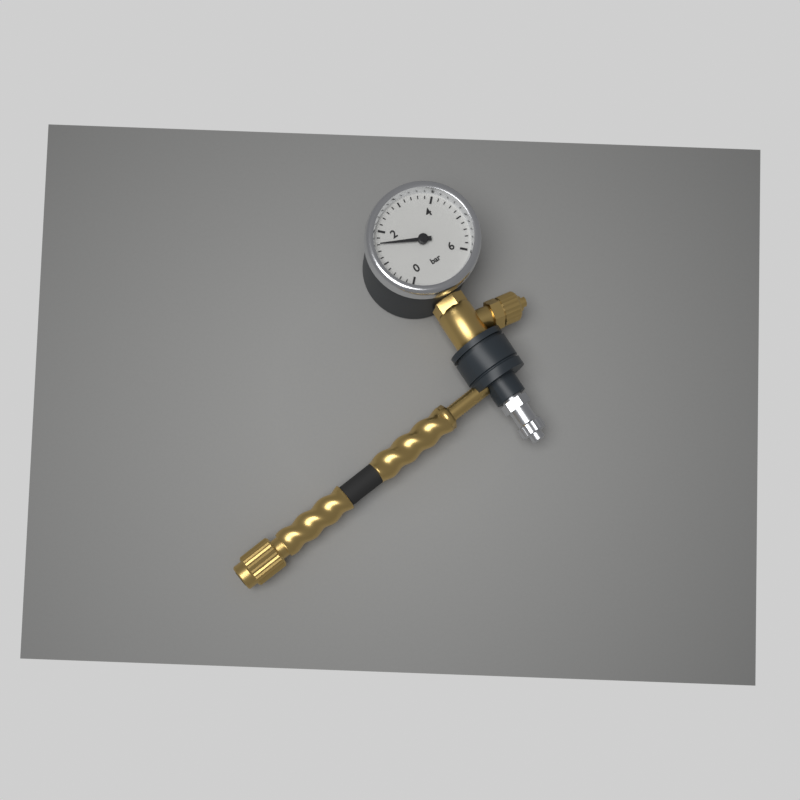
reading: 1.6 bar
